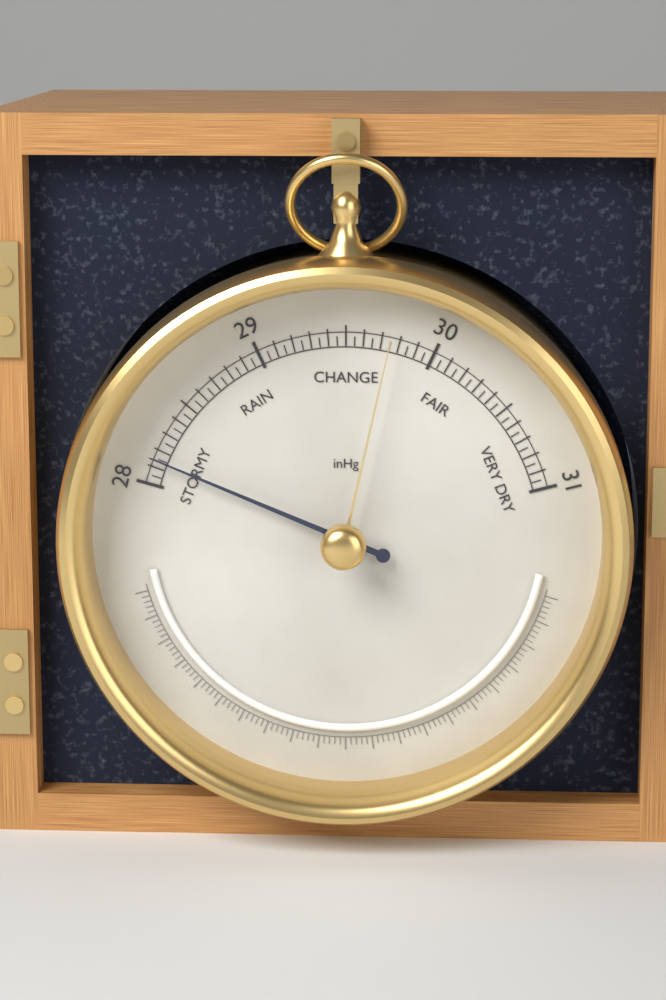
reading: 28.15 inHg
